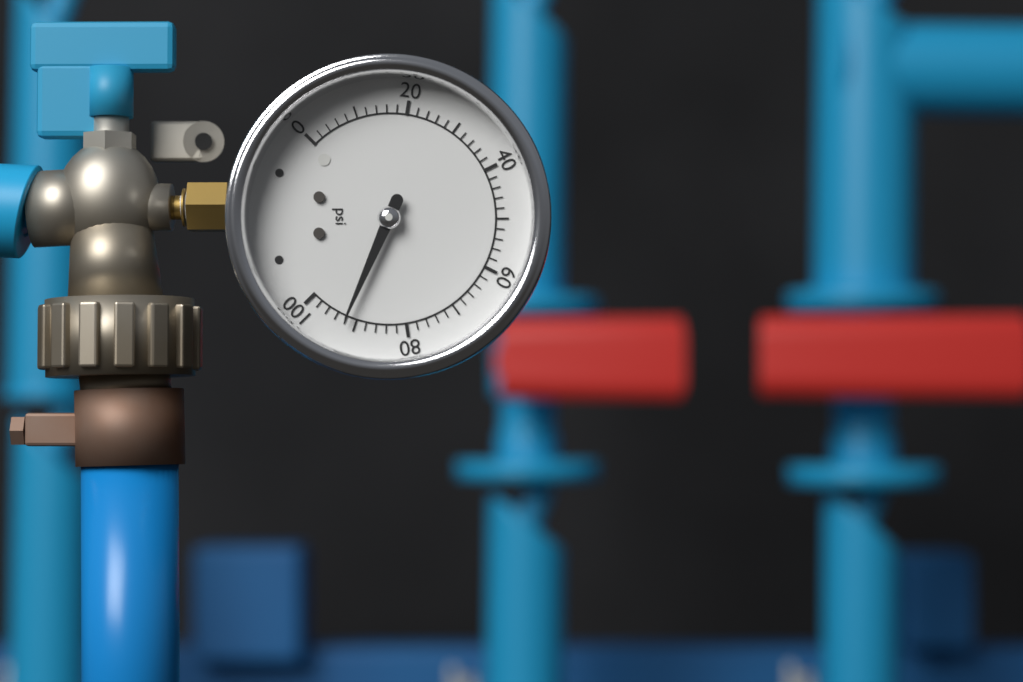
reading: 92 psi
